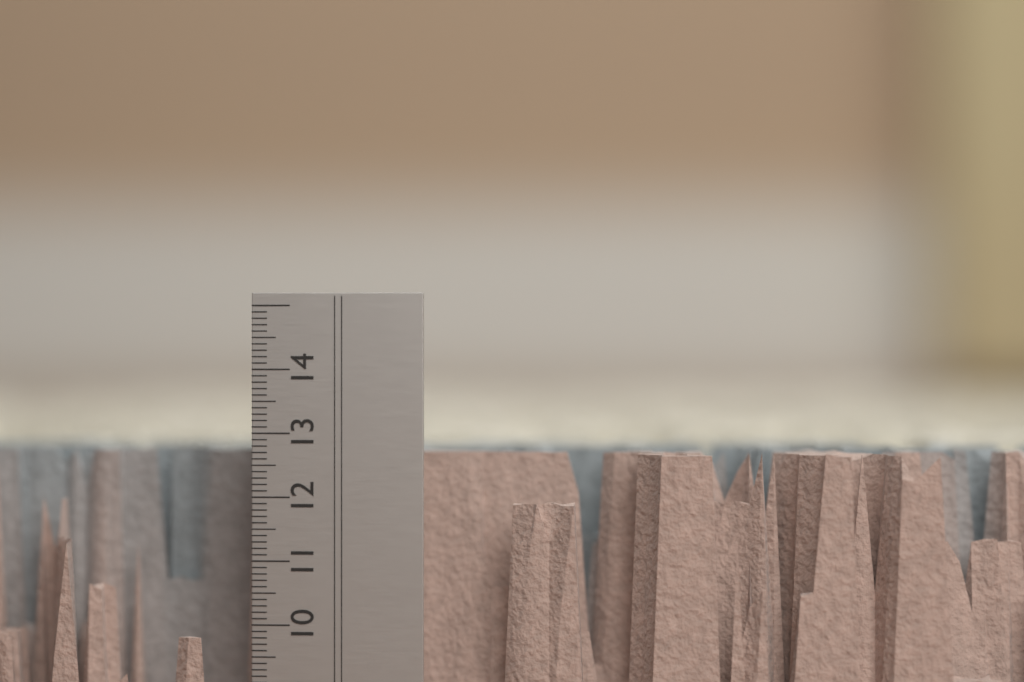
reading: 12.7 cm
